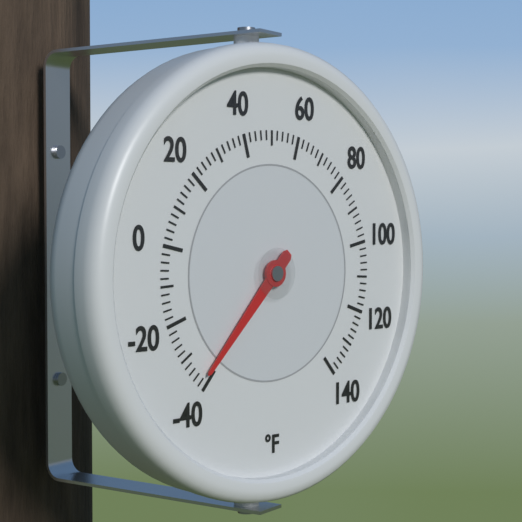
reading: -38 °F
